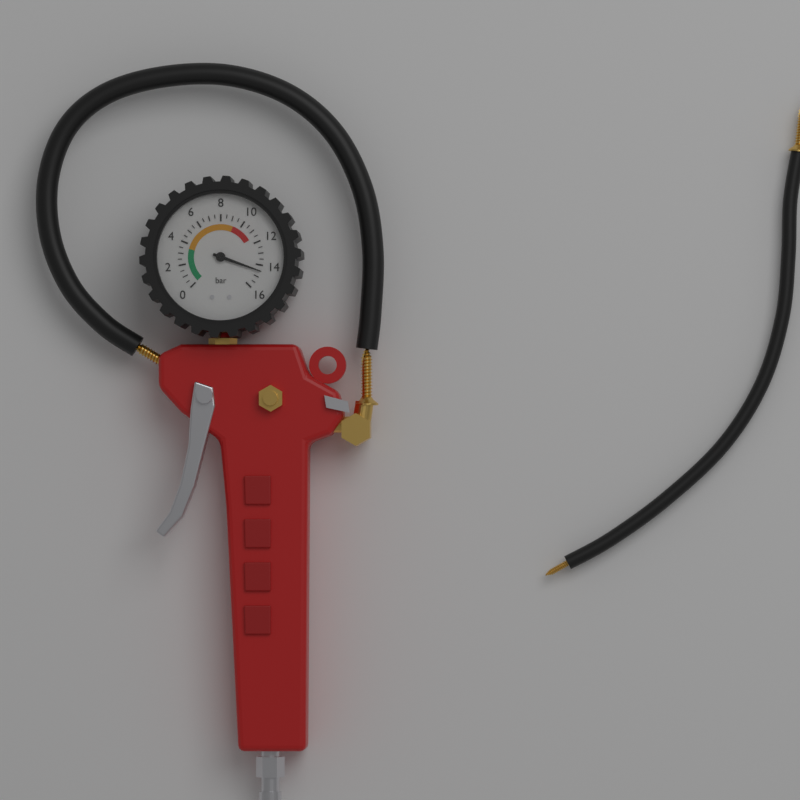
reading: 14.5 bar
